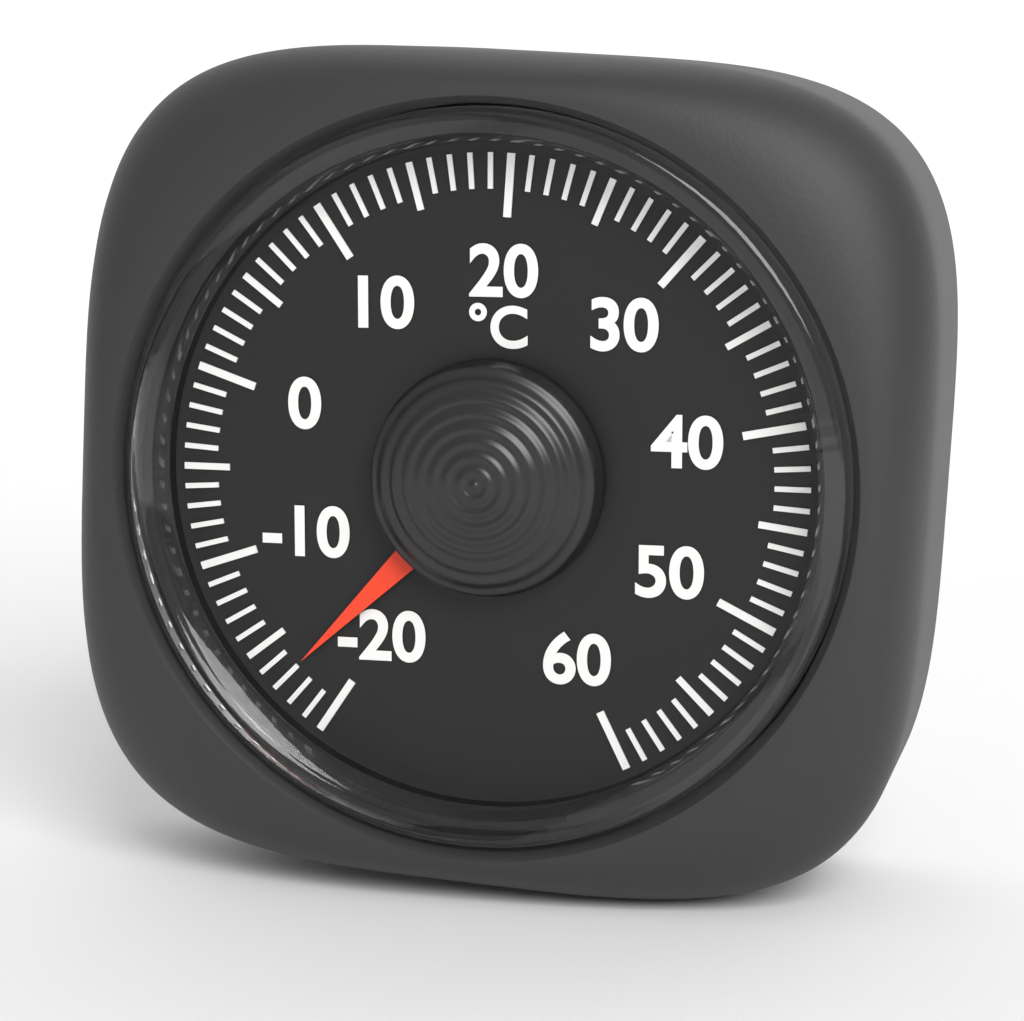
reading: -17 °C
